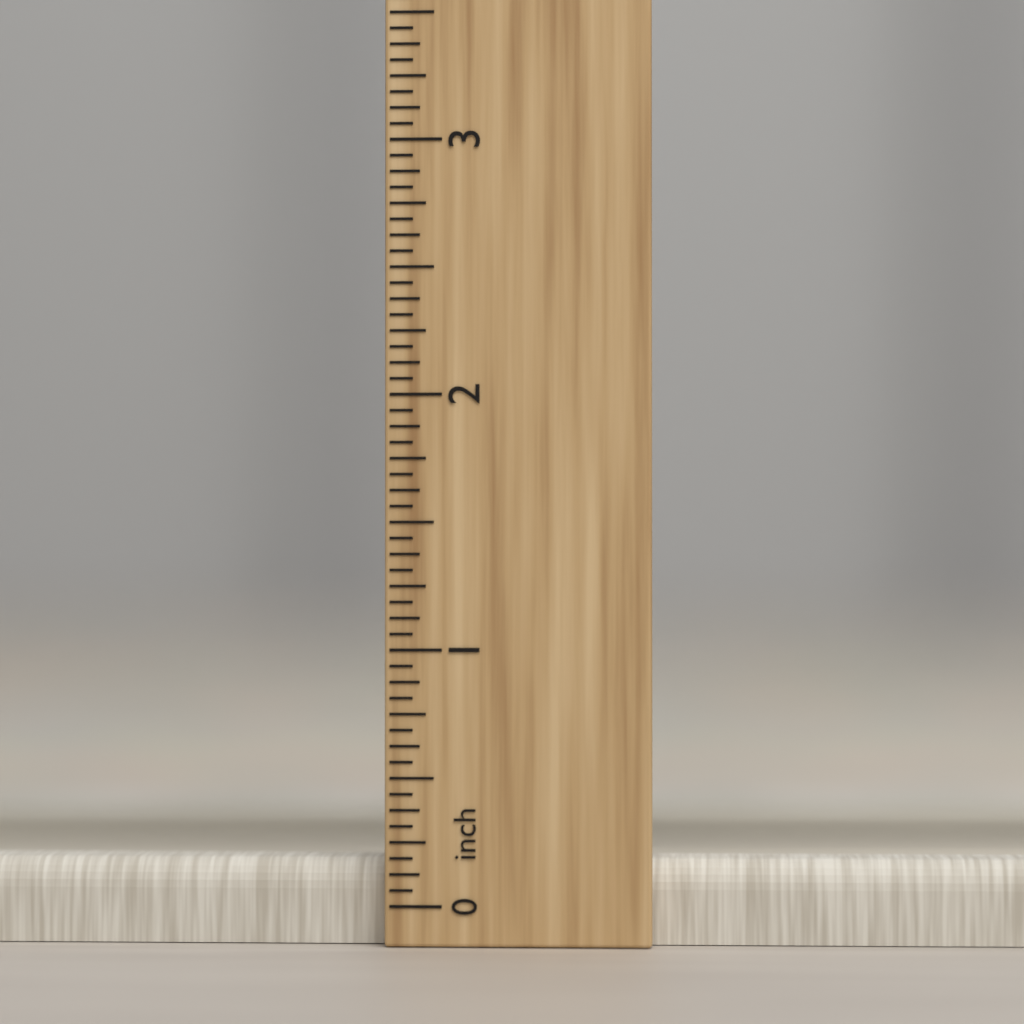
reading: 0.1875 inch
